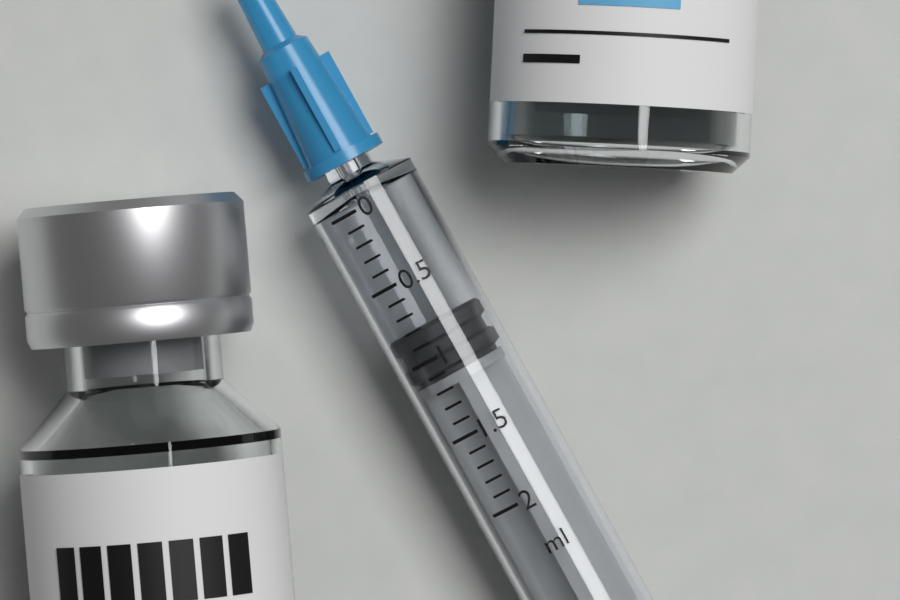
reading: 0.8 ml
